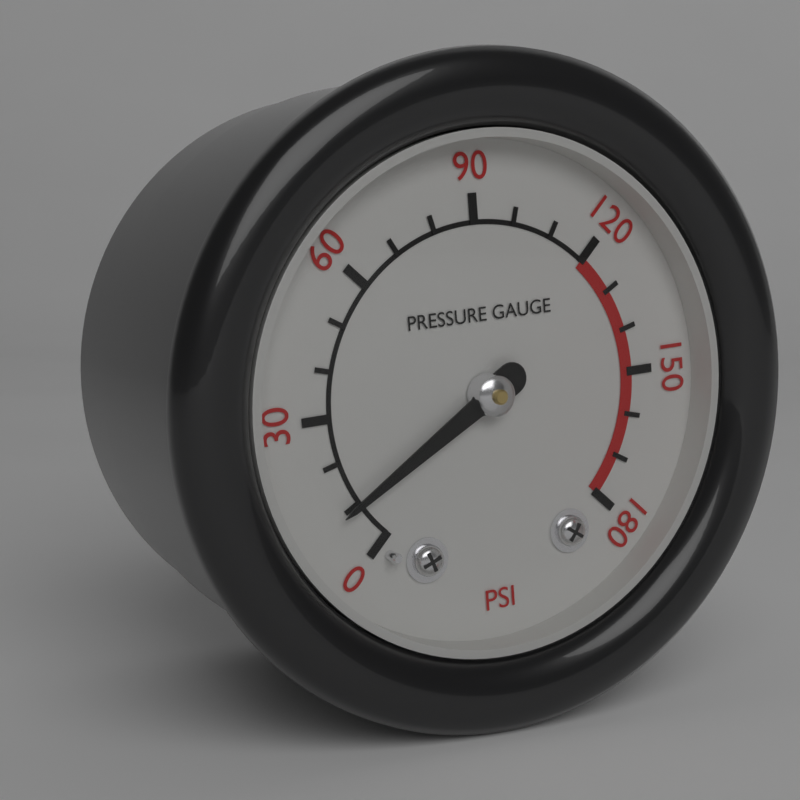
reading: 10 psi
